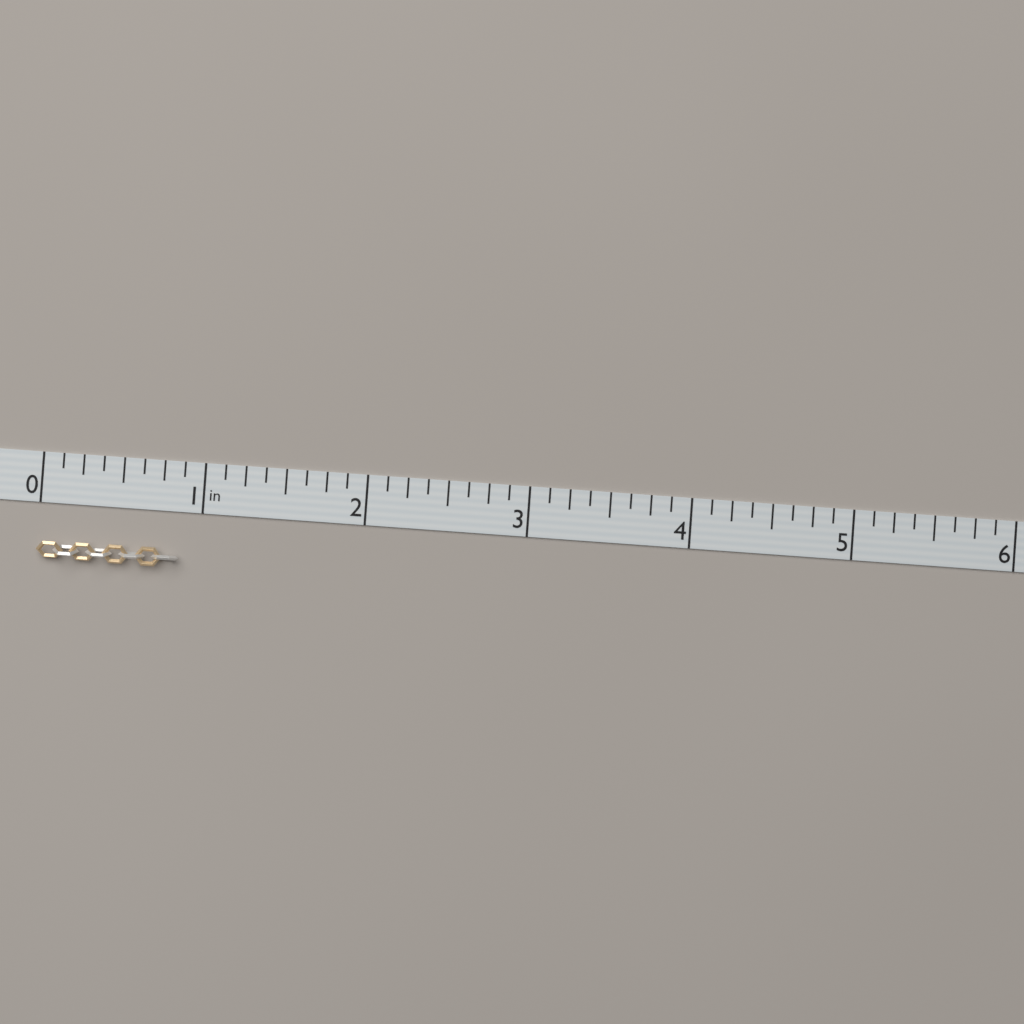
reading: 0.875 in
